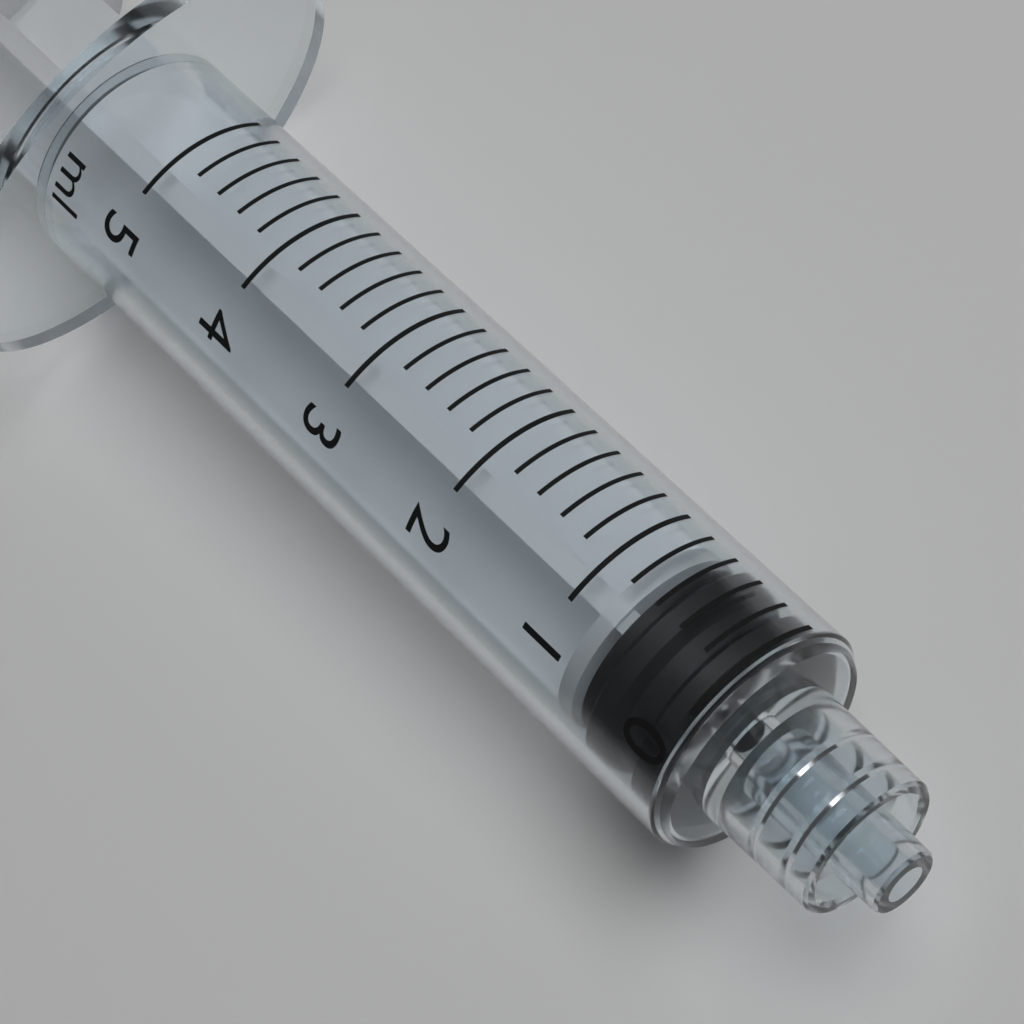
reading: 0.0 ml
